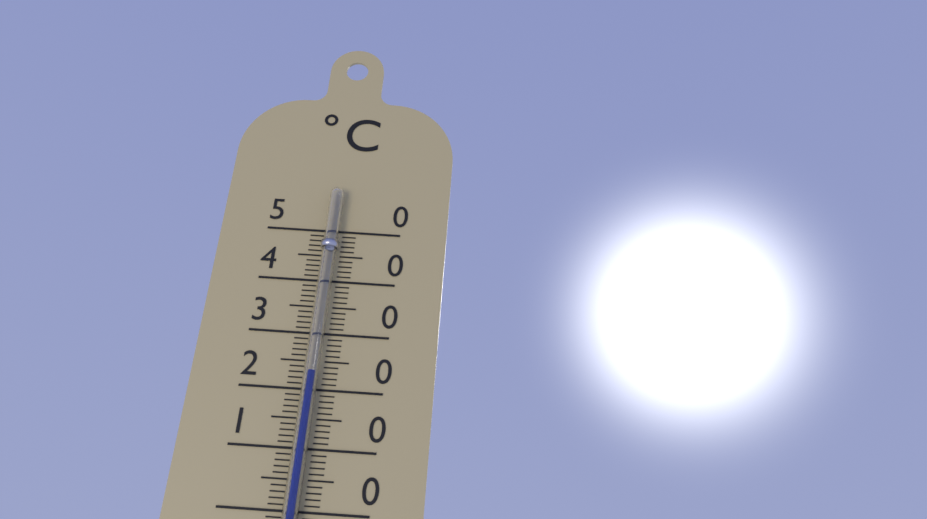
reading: 23 °C
